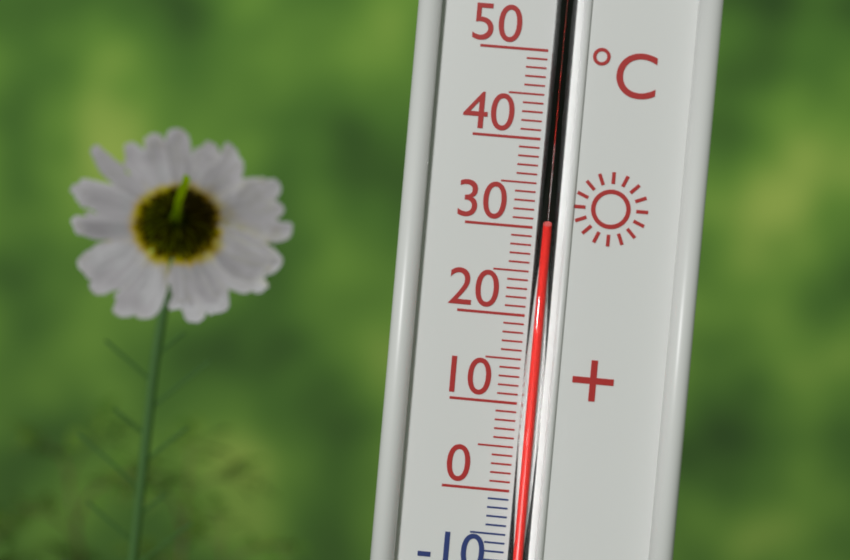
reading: 30 °C
